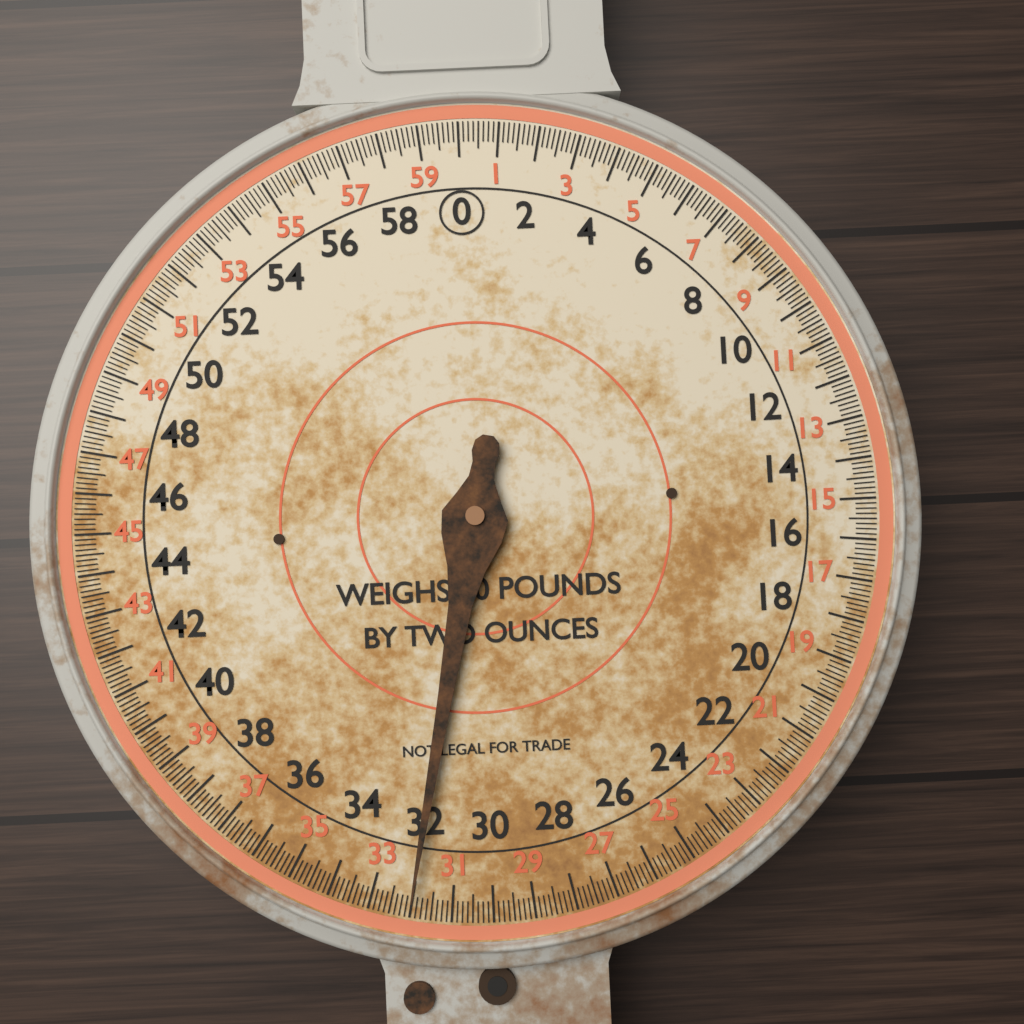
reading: 32.000 lb
